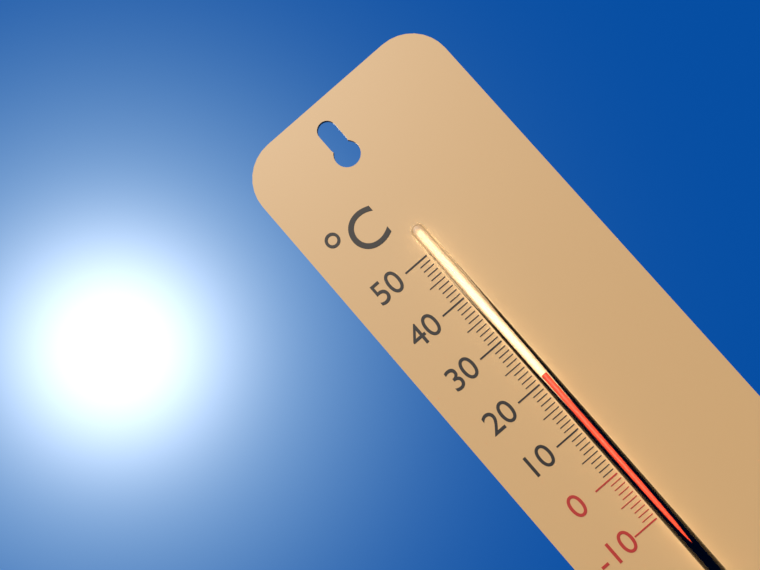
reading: 21 °C
